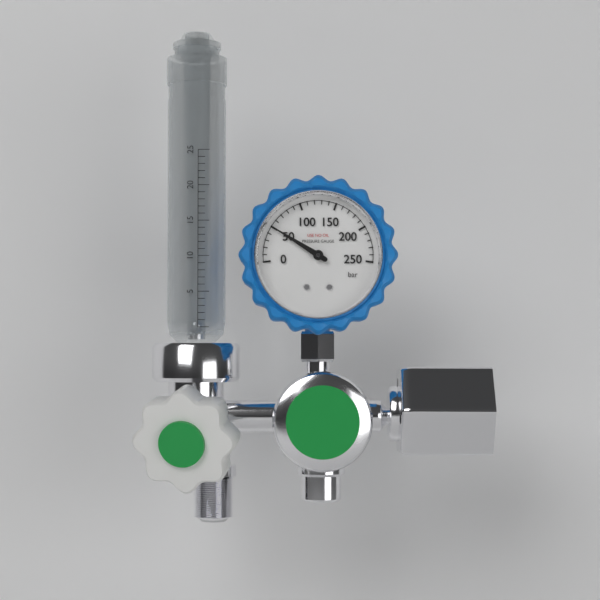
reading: 50 bar
